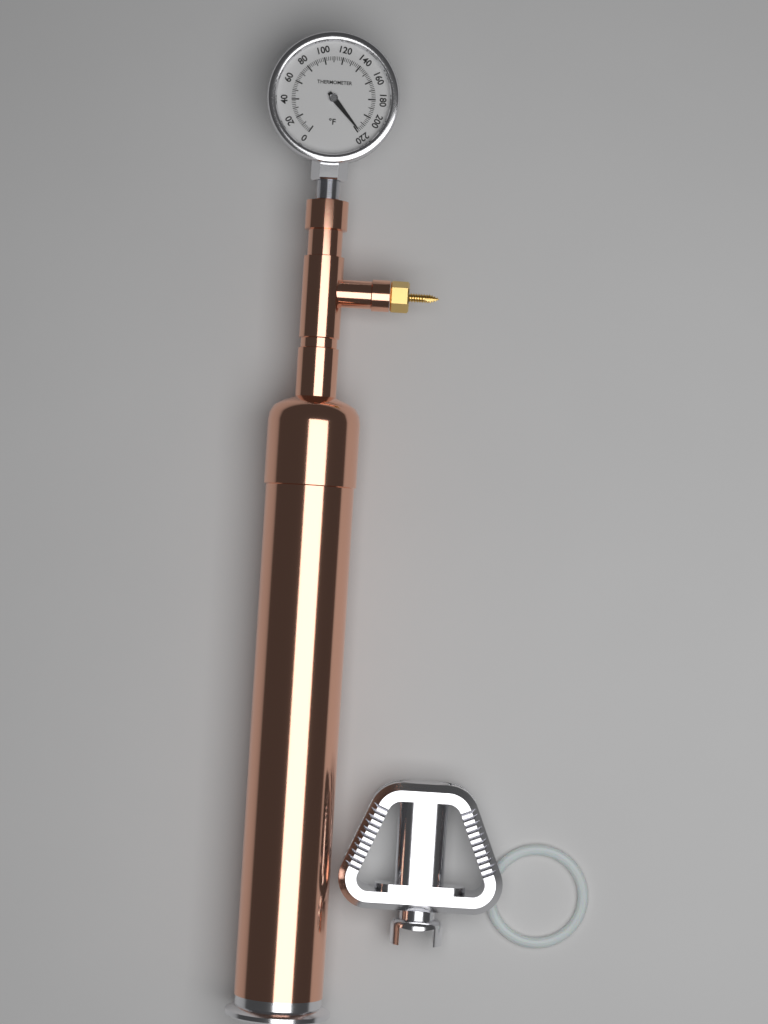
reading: 218 °F
